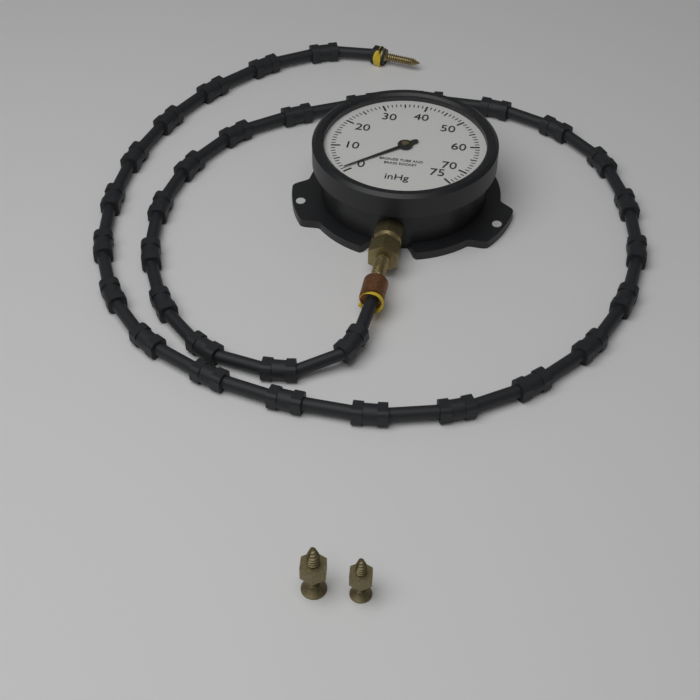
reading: 1 inHg
